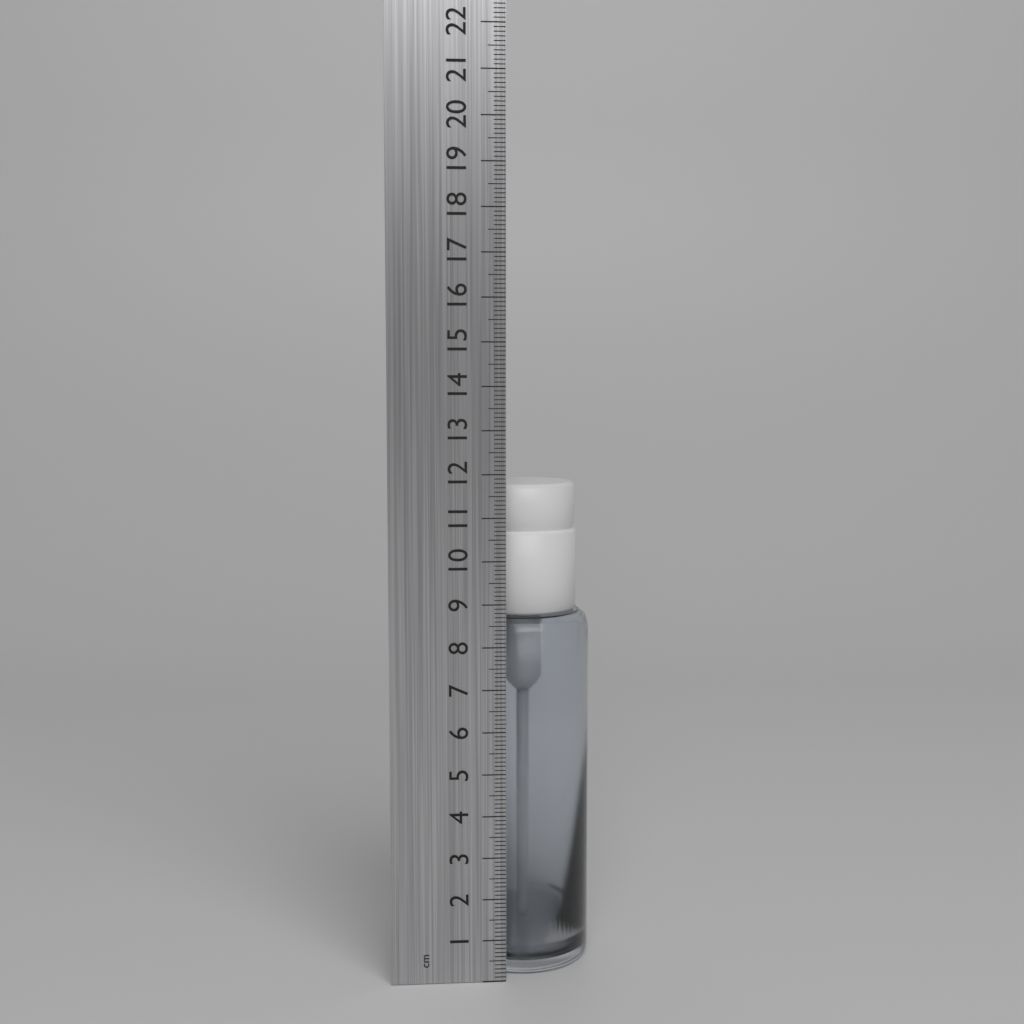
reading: 11.7 cm
